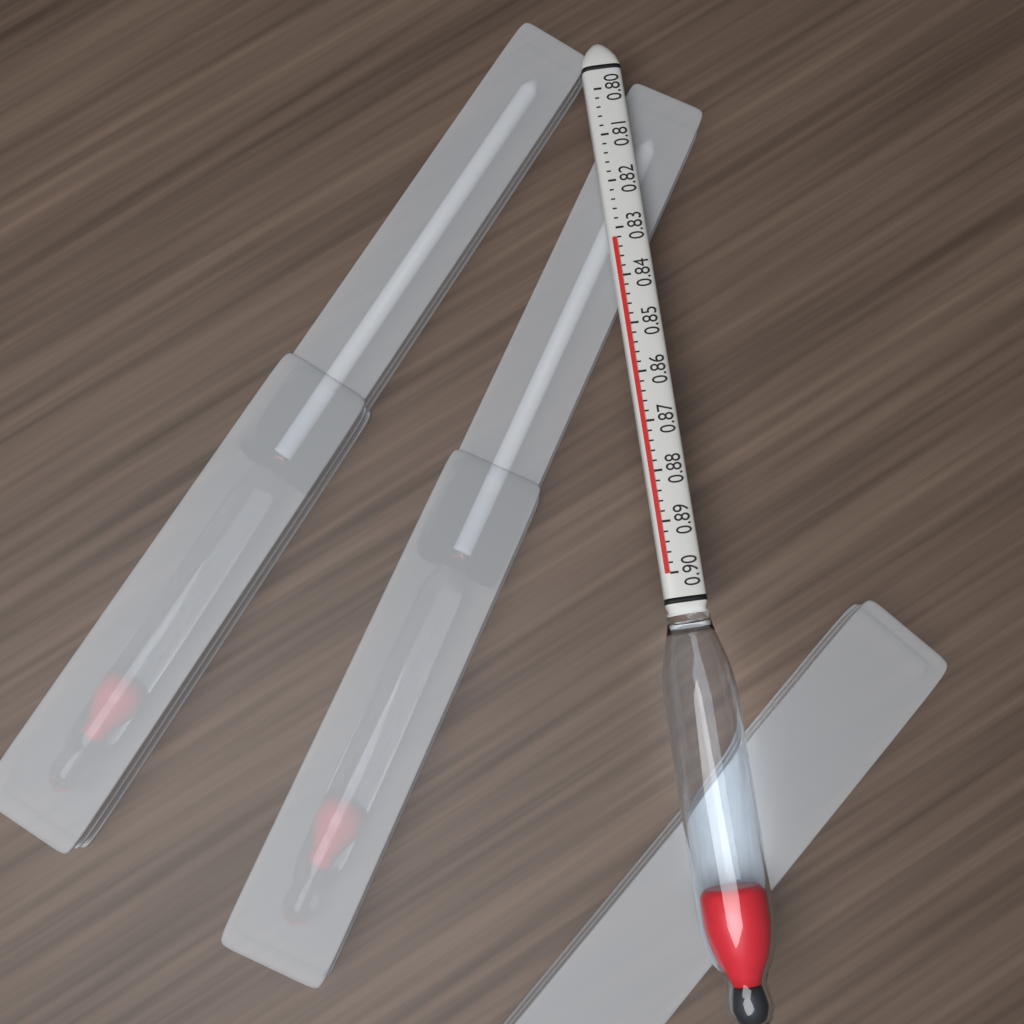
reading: 0.832 (no unit)
